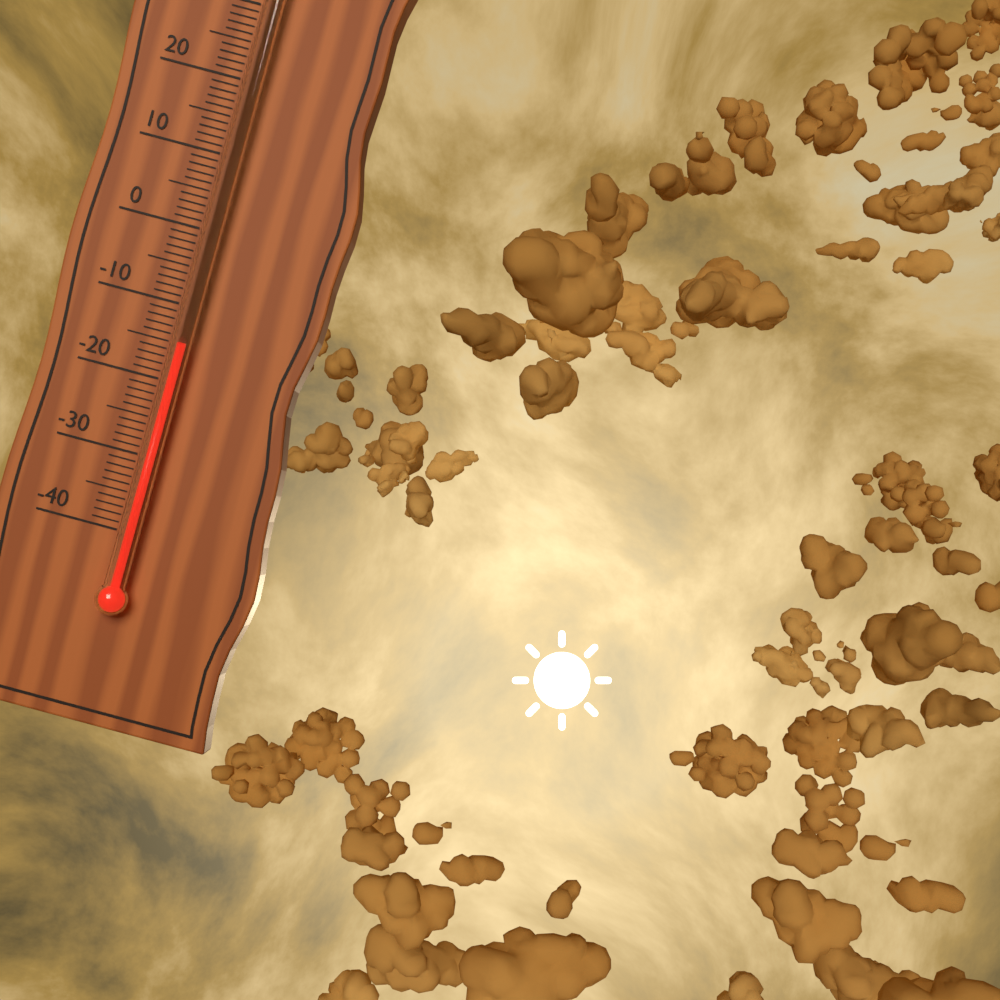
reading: -15 °C
